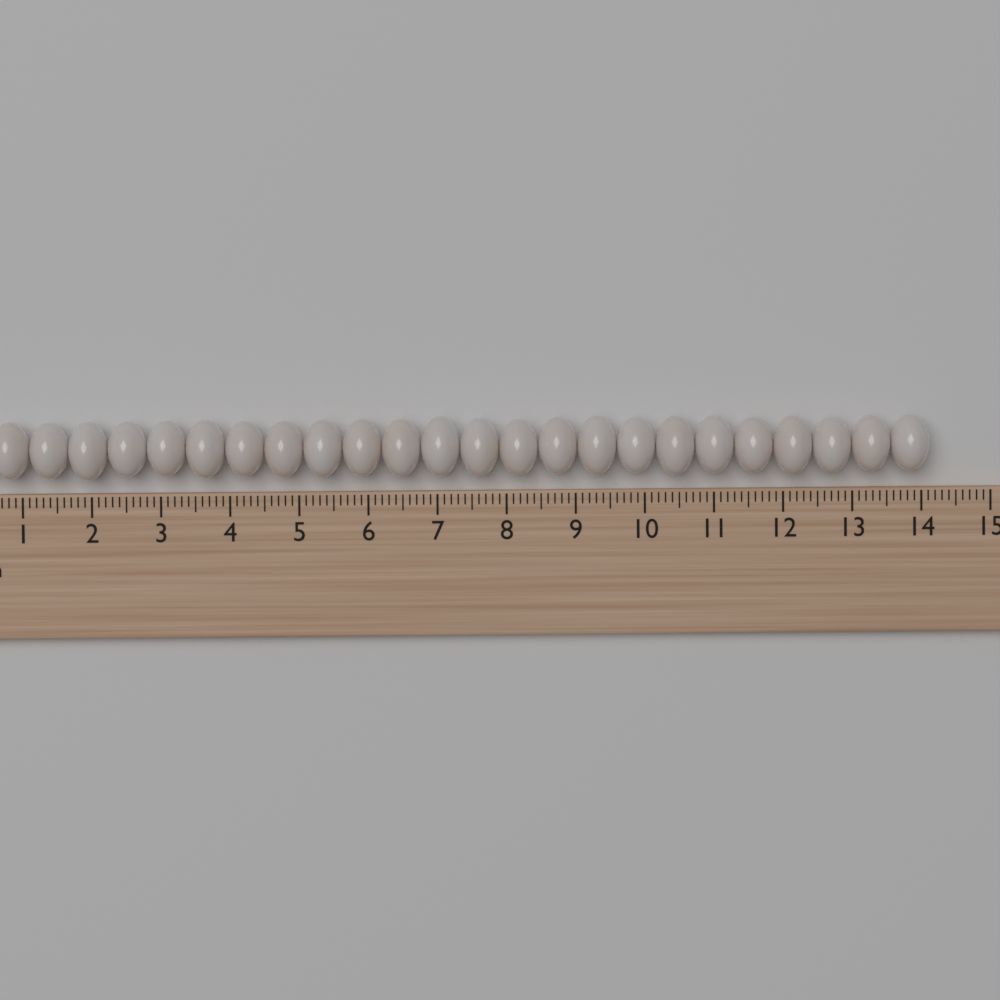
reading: 14.1 cm
